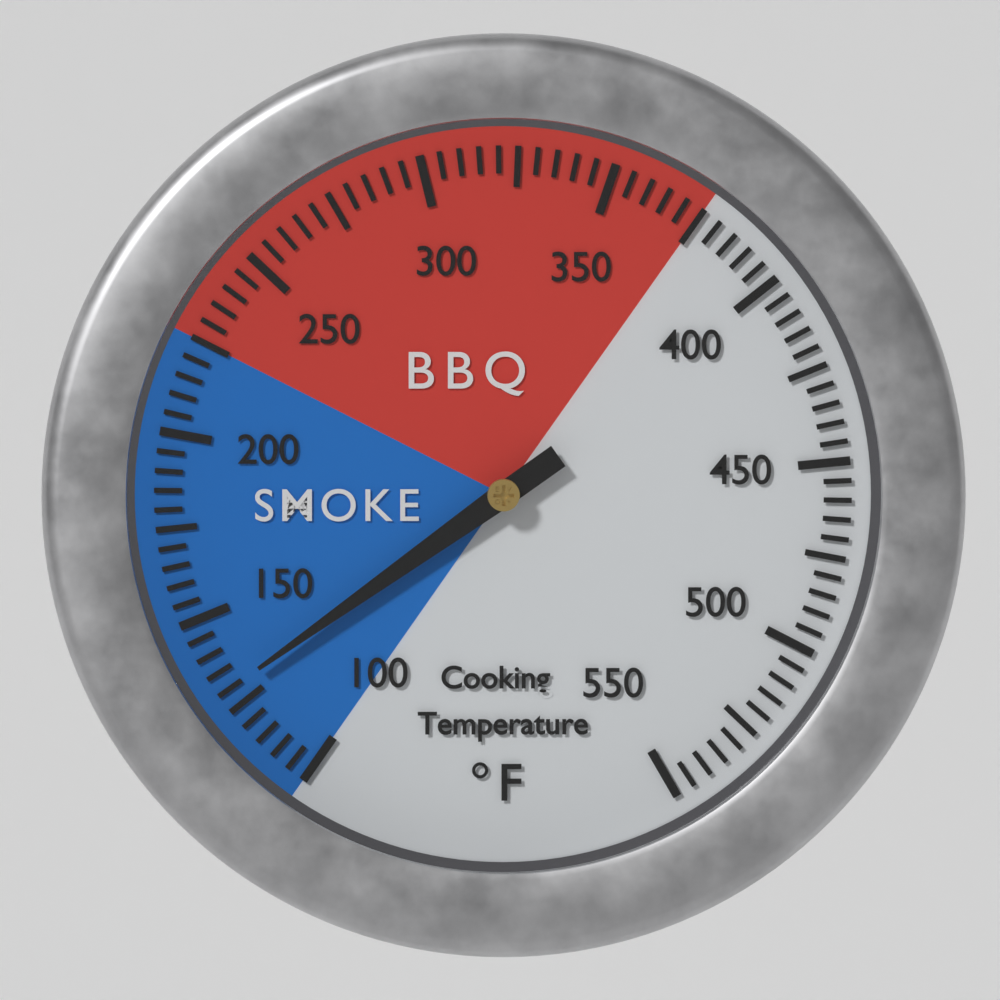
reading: 130 °F
